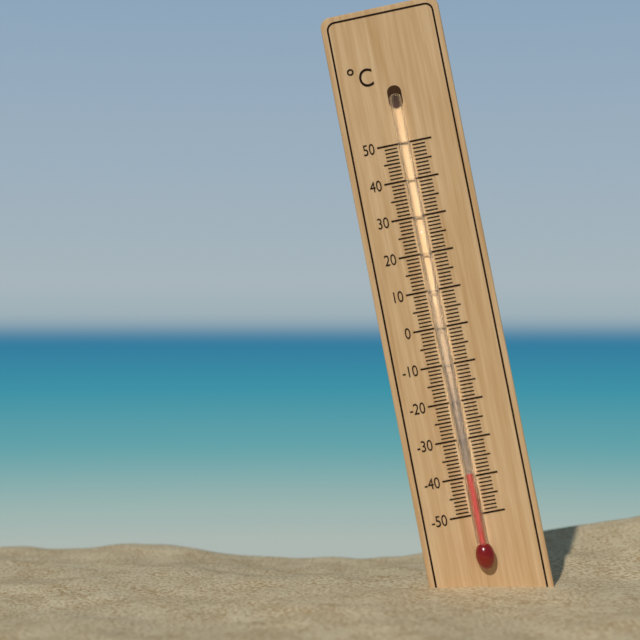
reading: -39 °C
